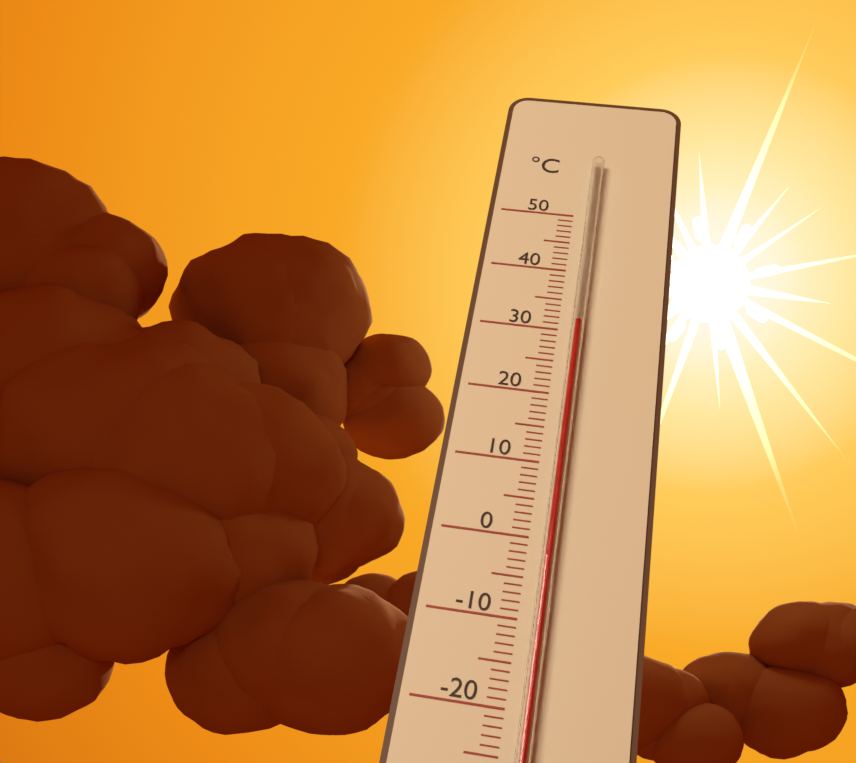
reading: 31 °C
